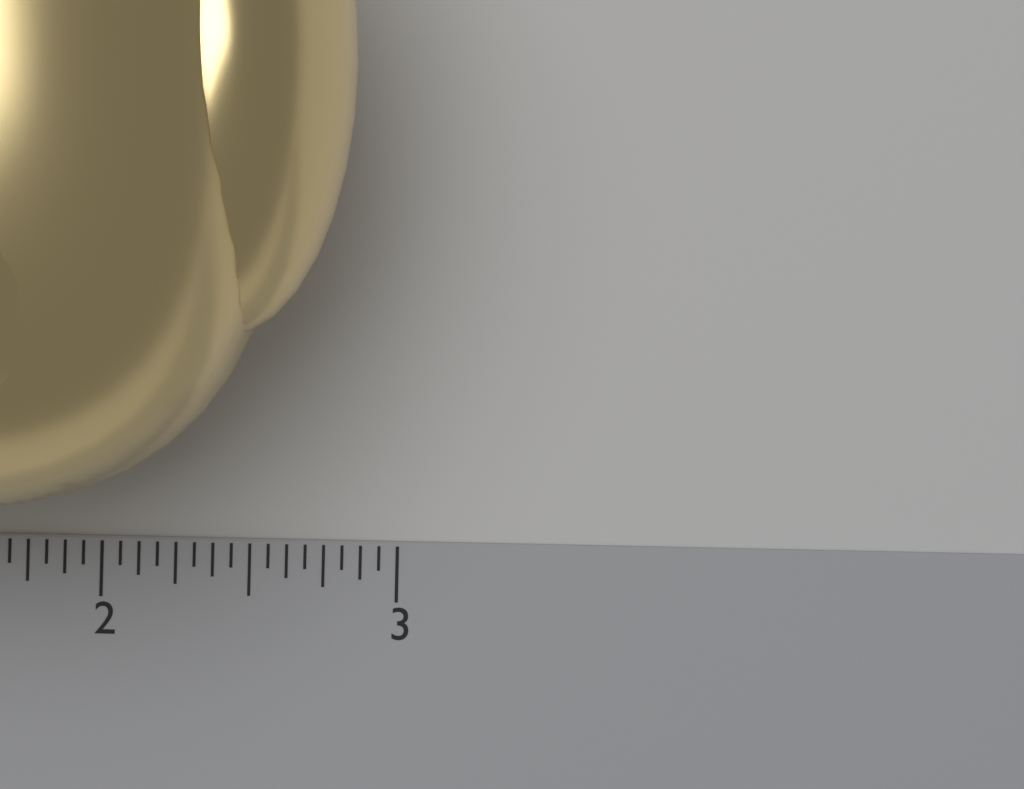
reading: 2.8750 inch
